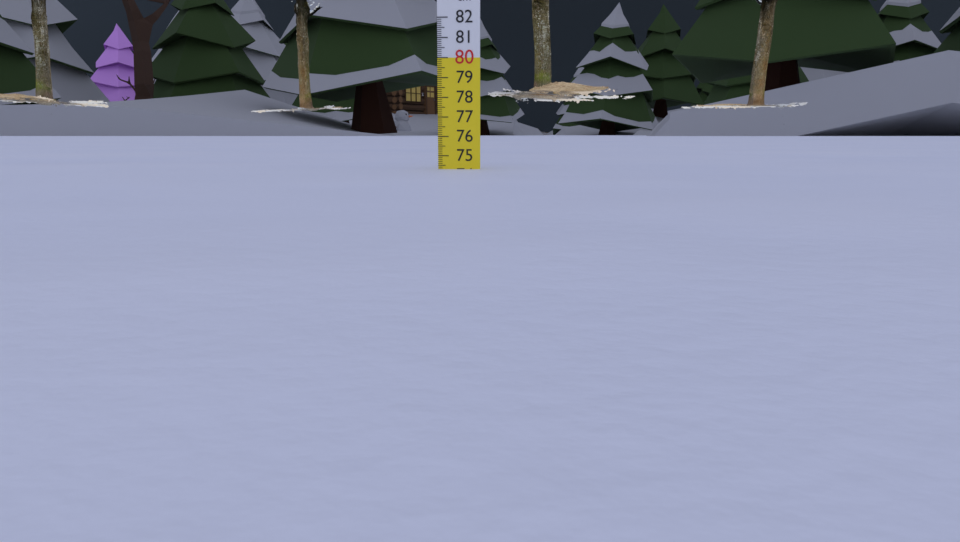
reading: 74.3 cm
